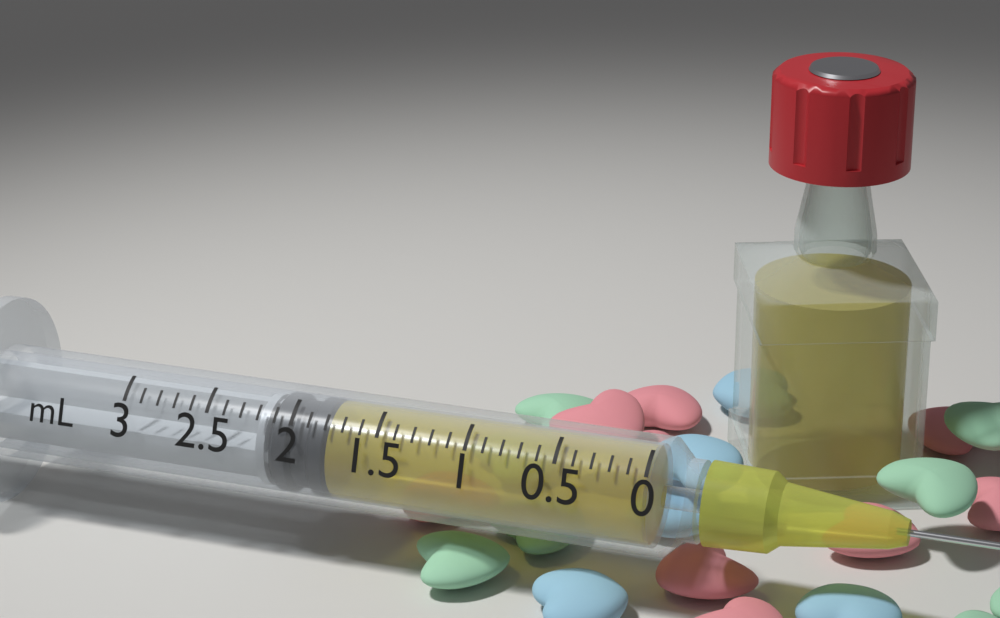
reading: 1.8 mL
